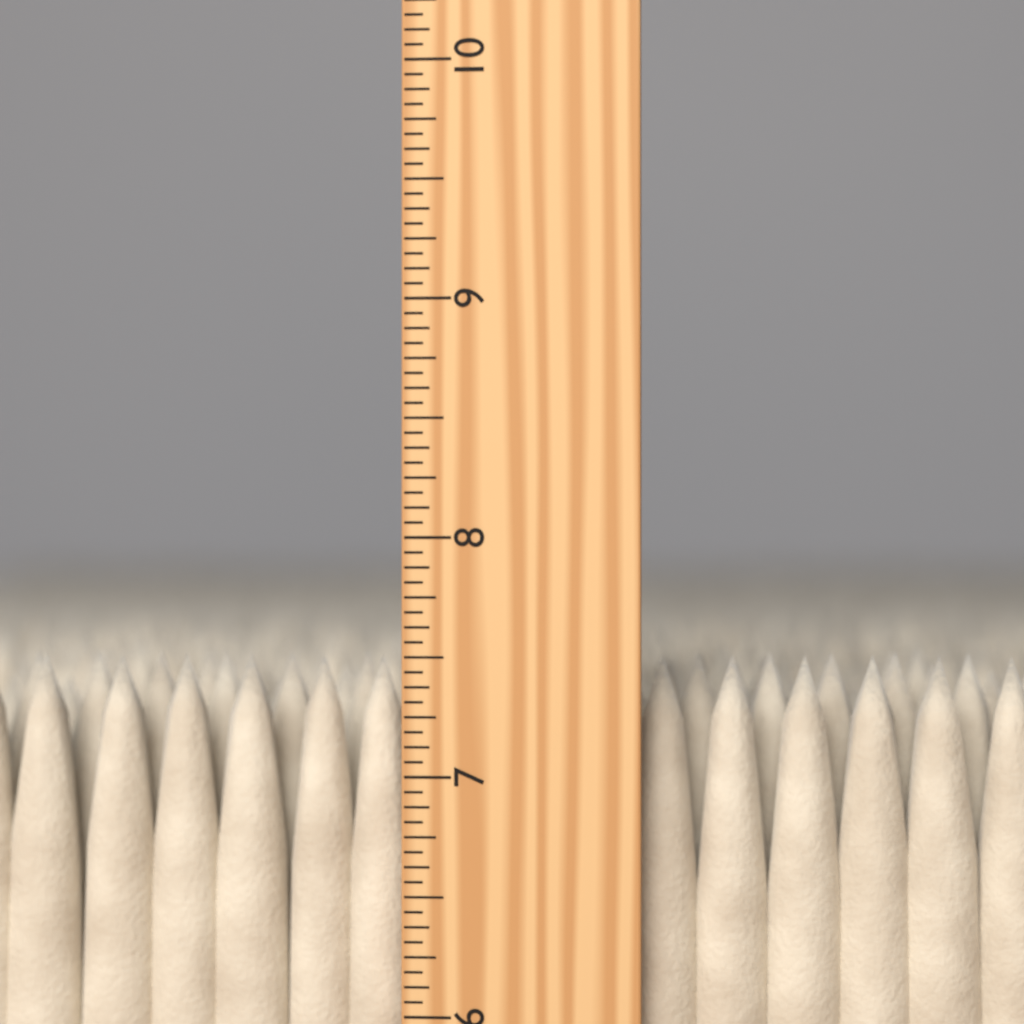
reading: 7.5000 inch
